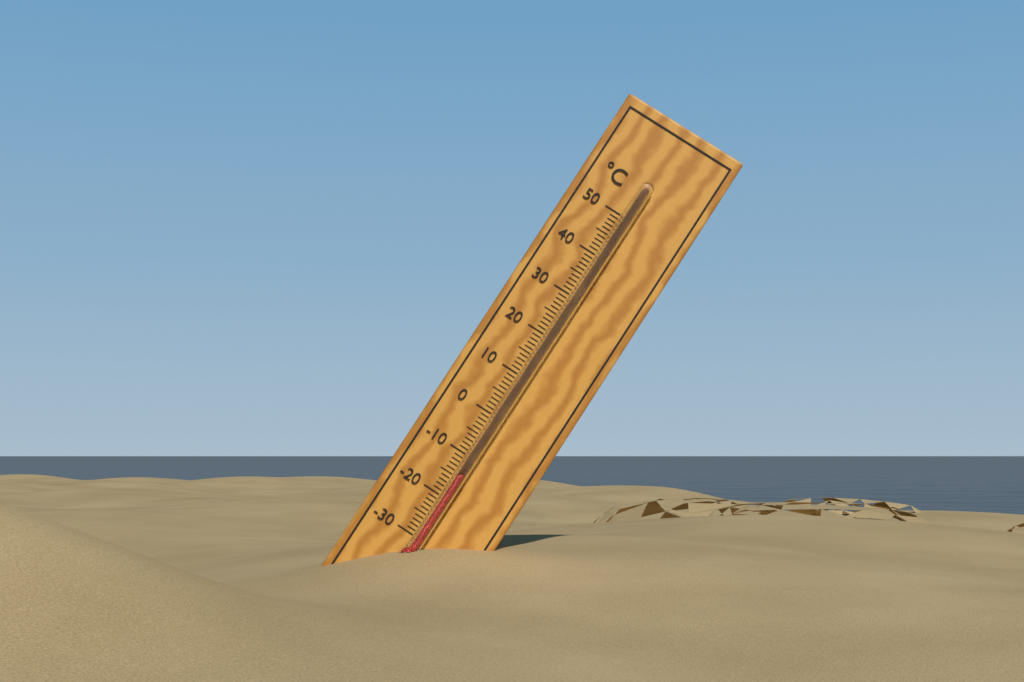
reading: -14 °C
